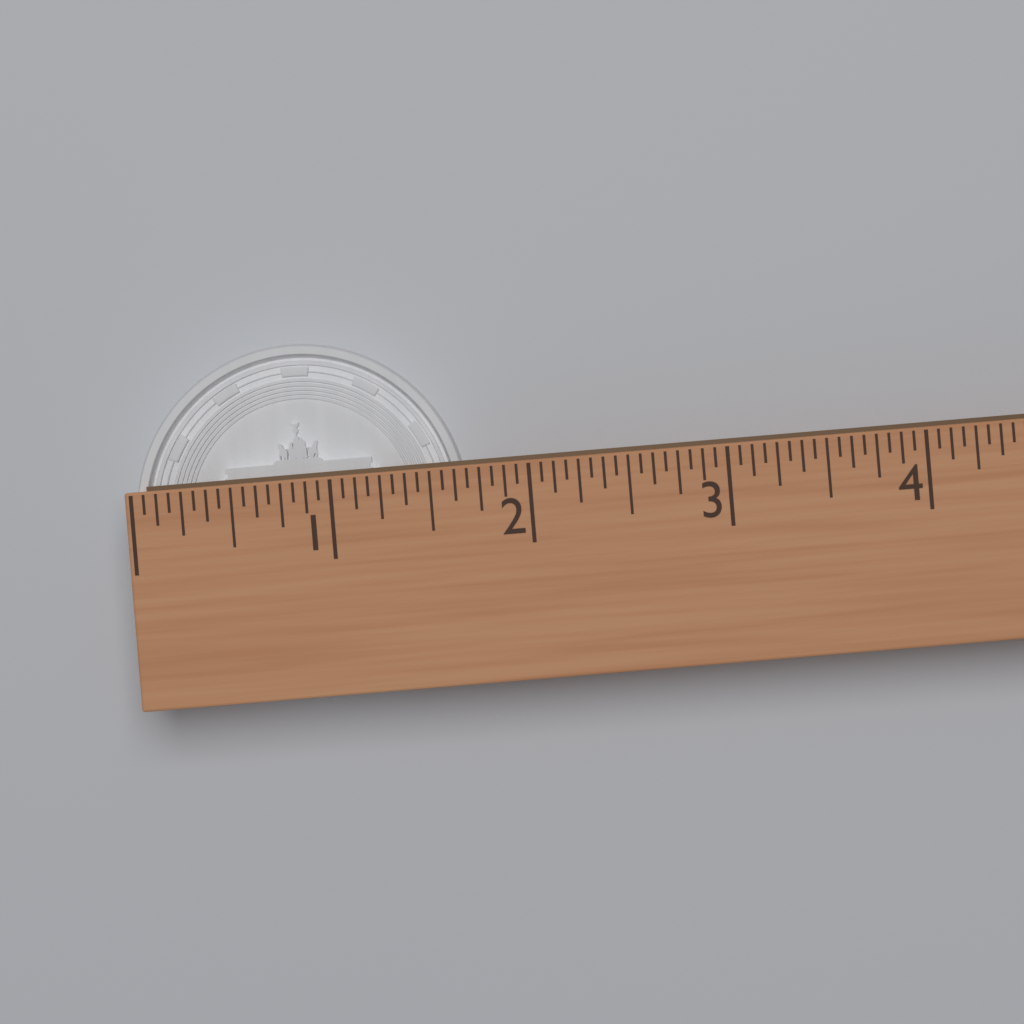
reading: 1.6875 (no unit)
